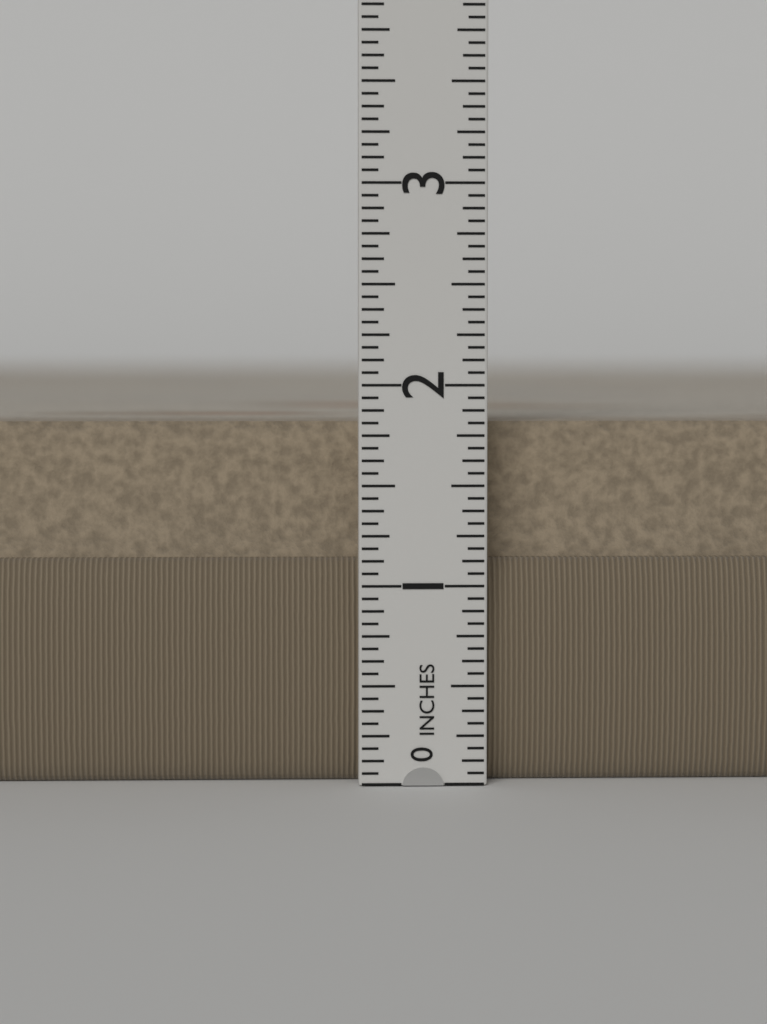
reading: 1.8125 in
